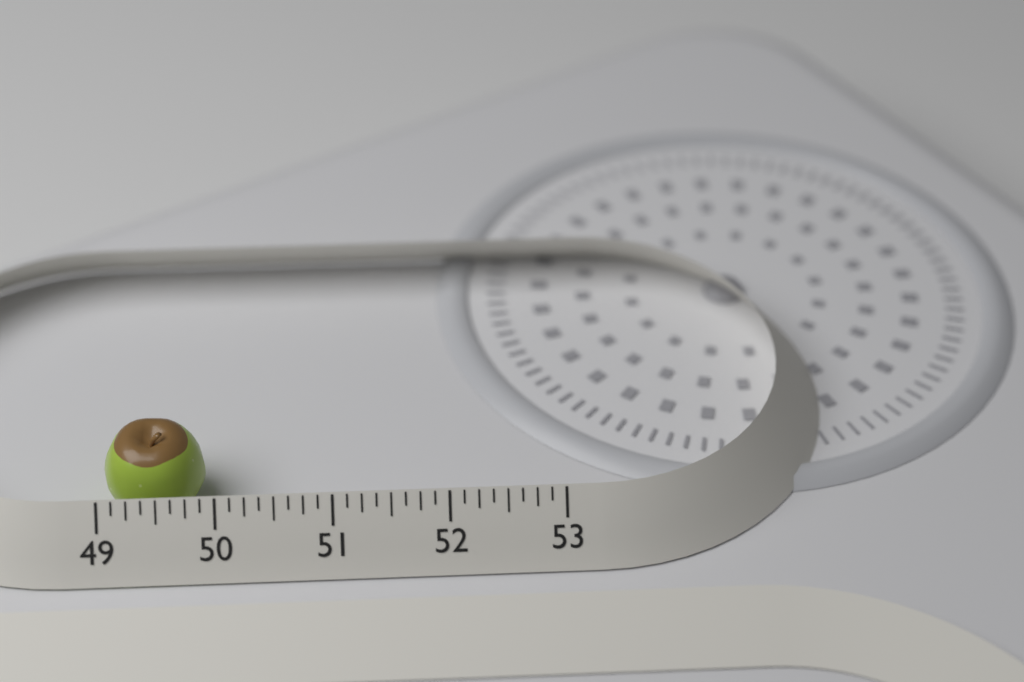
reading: 49.875 (no unit)
